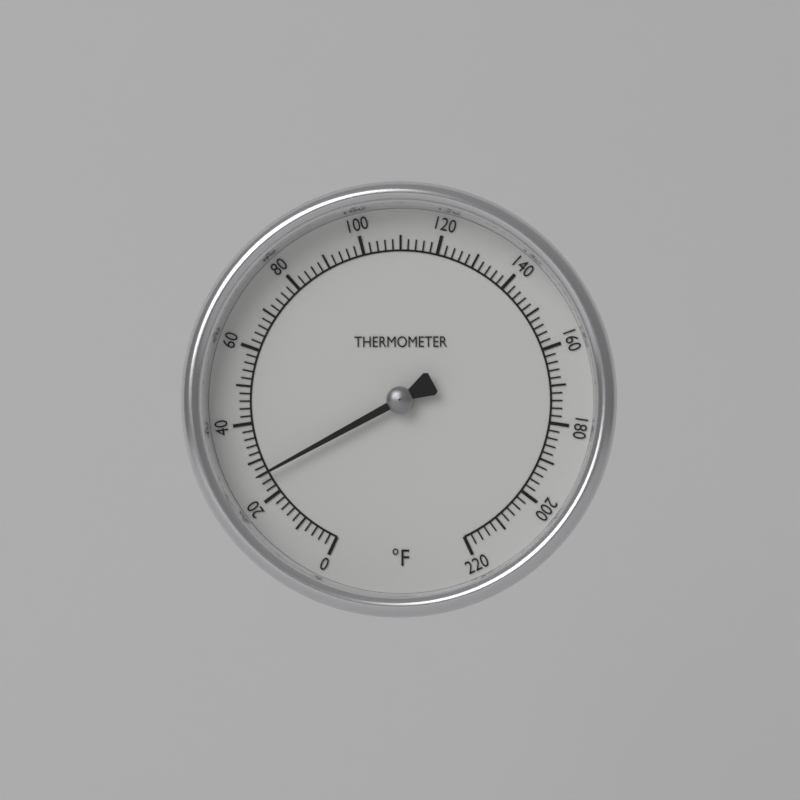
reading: 26 °F
